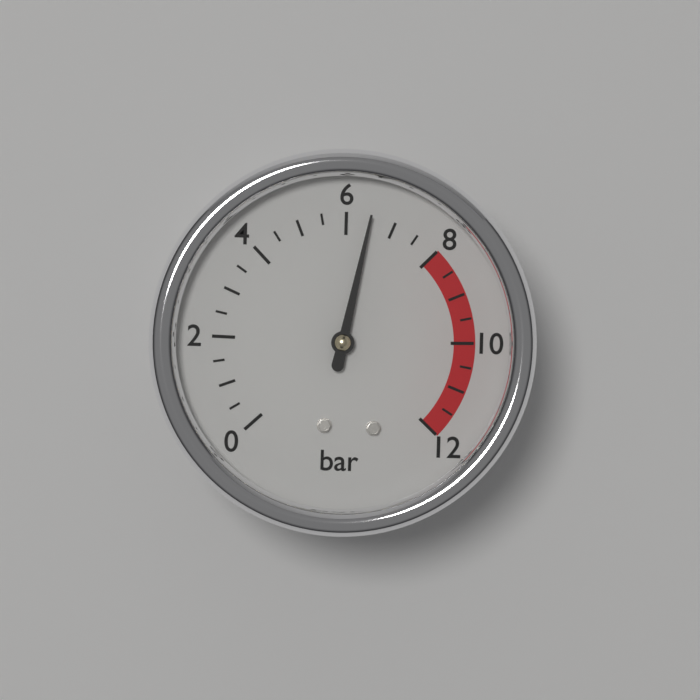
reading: 6.5 bar
